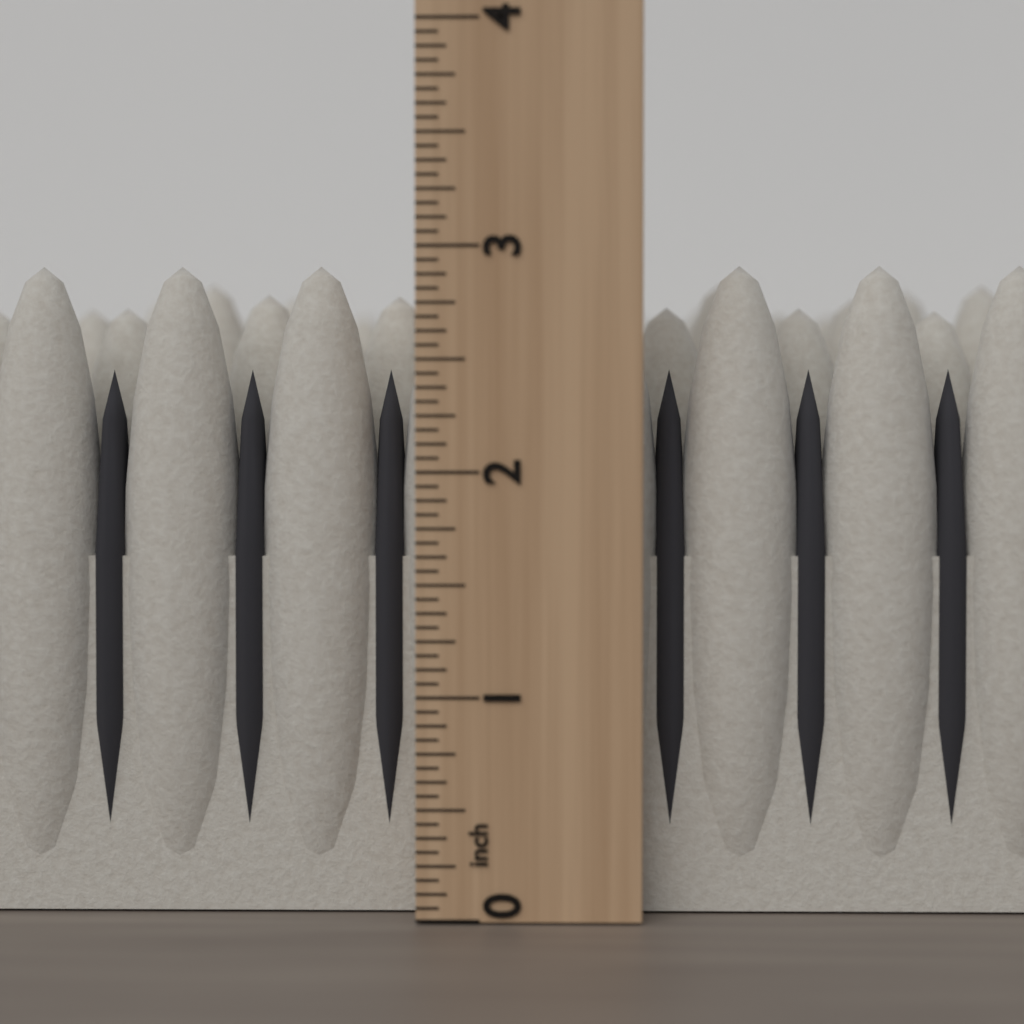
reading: 2.9375 inch
